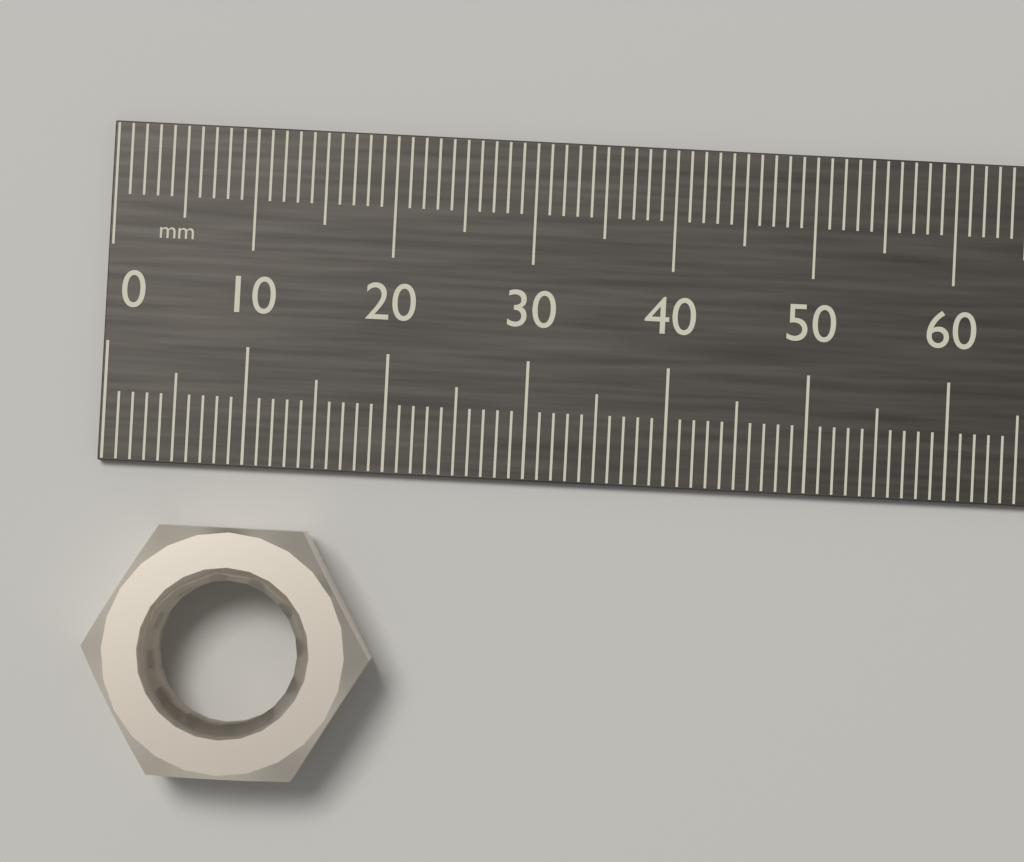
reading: 20 mm
